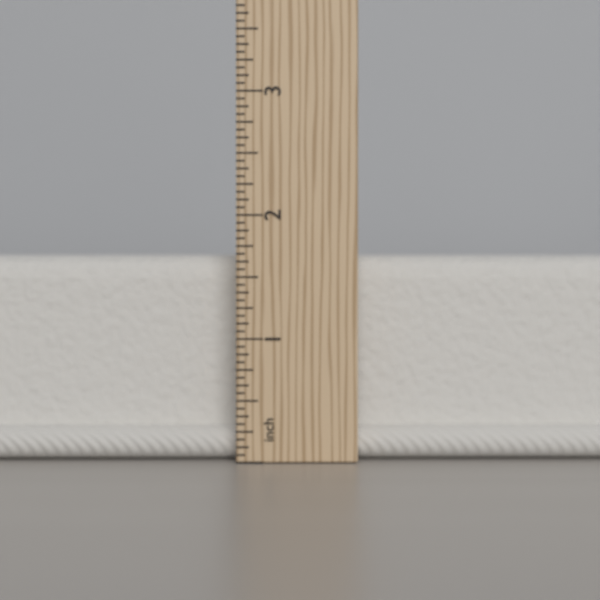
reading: 1.6875 in
